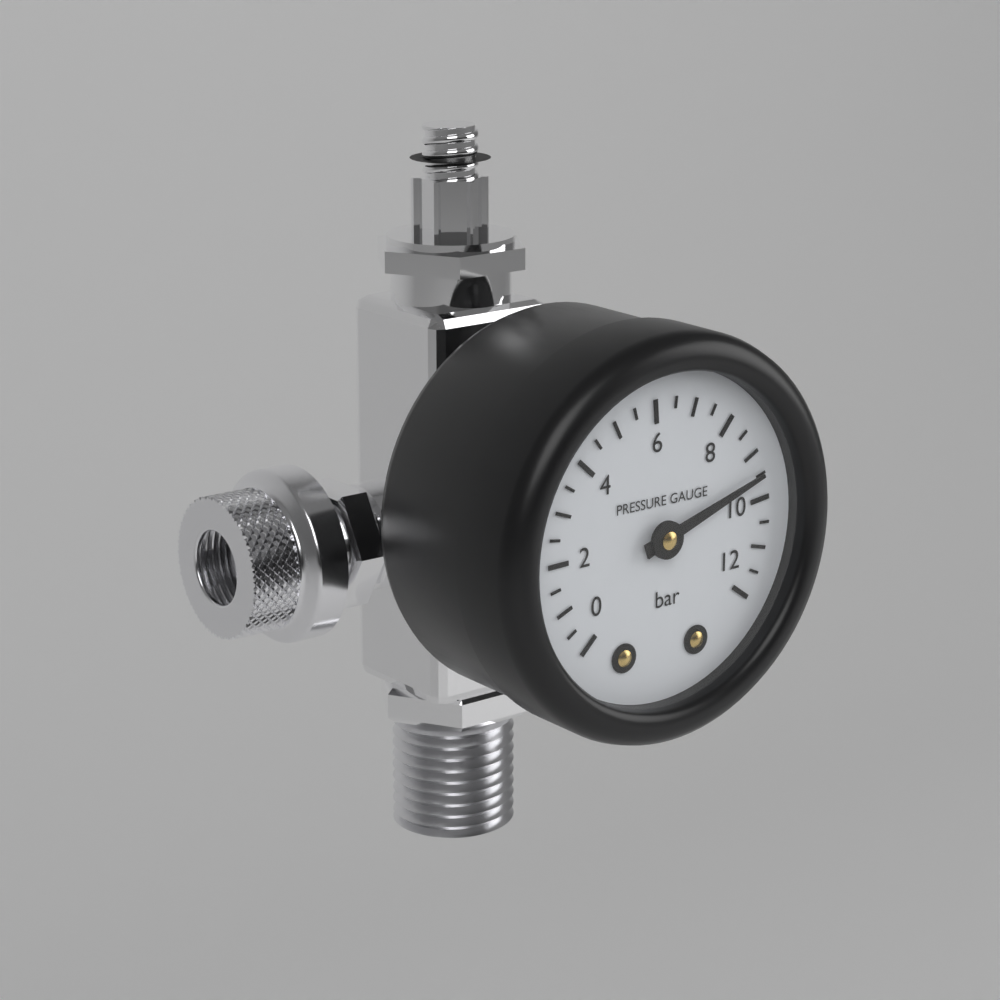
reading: 9.5 bar
